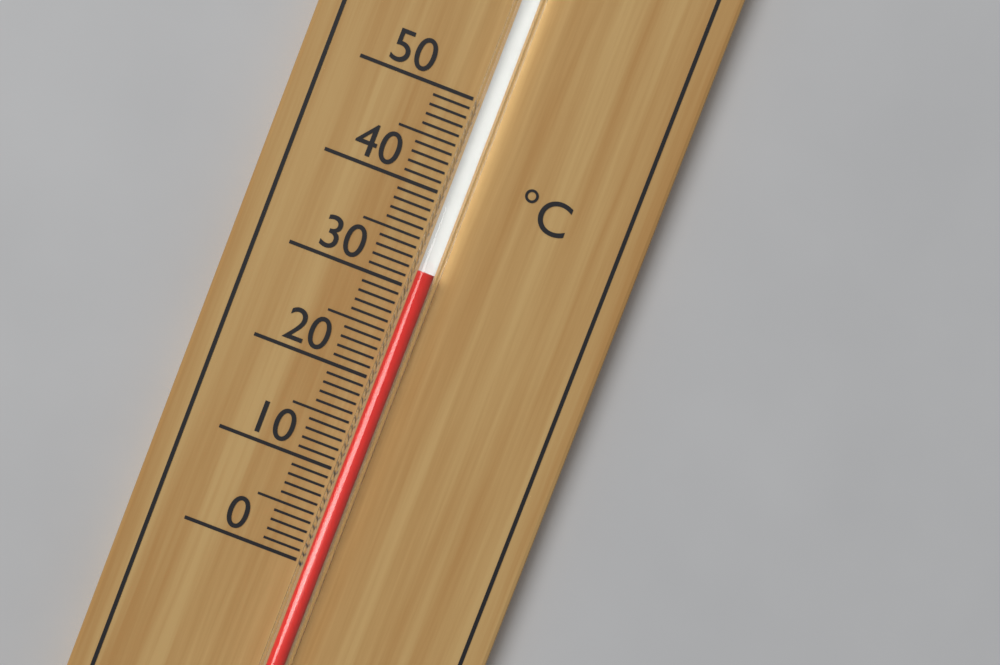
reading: 32 °C
